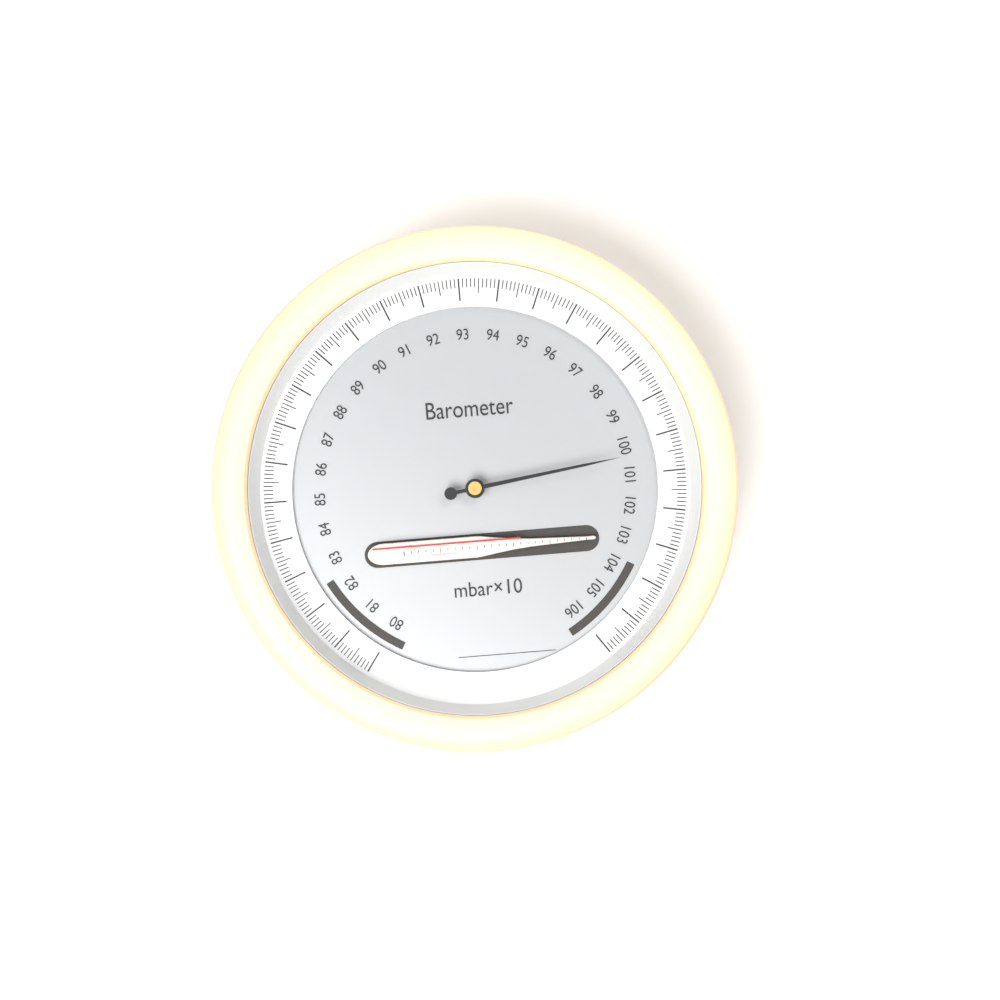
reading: 100.4 mbar×10
